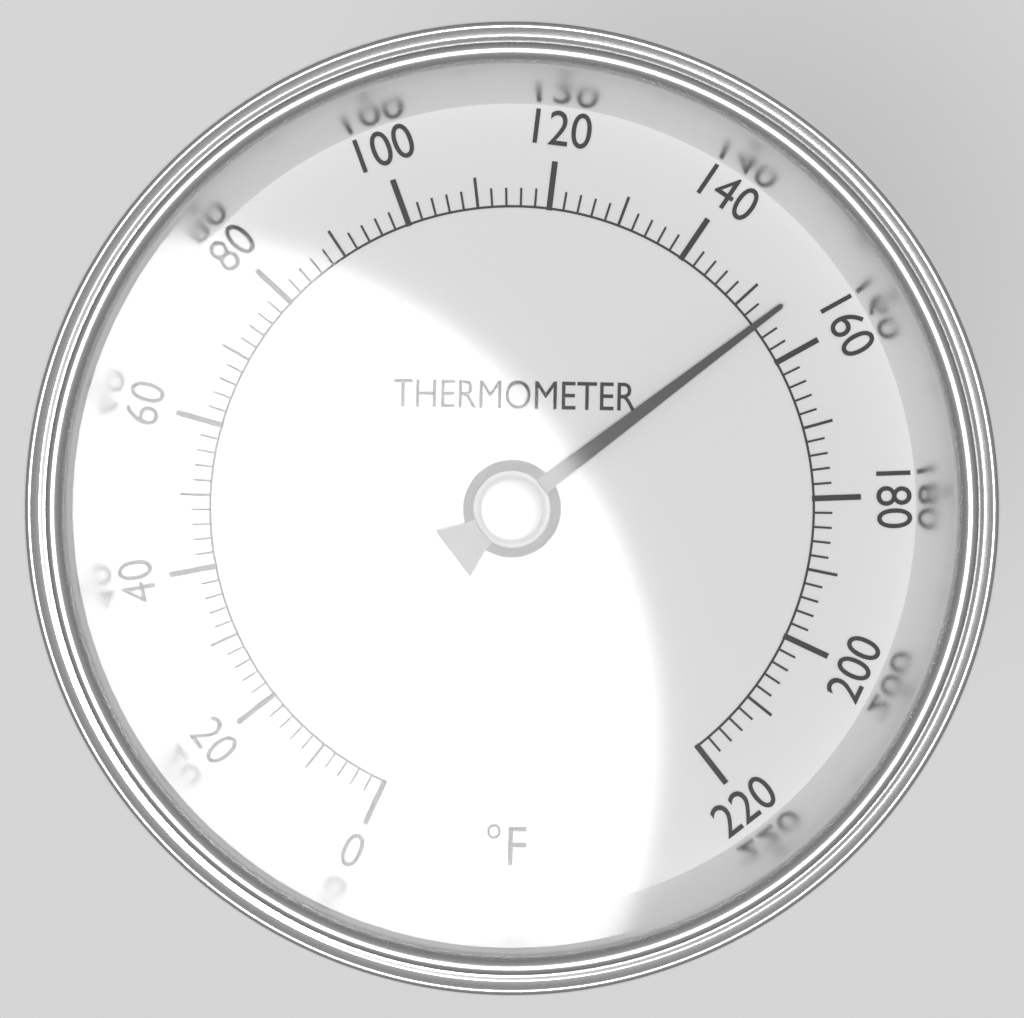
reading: 154 °F
